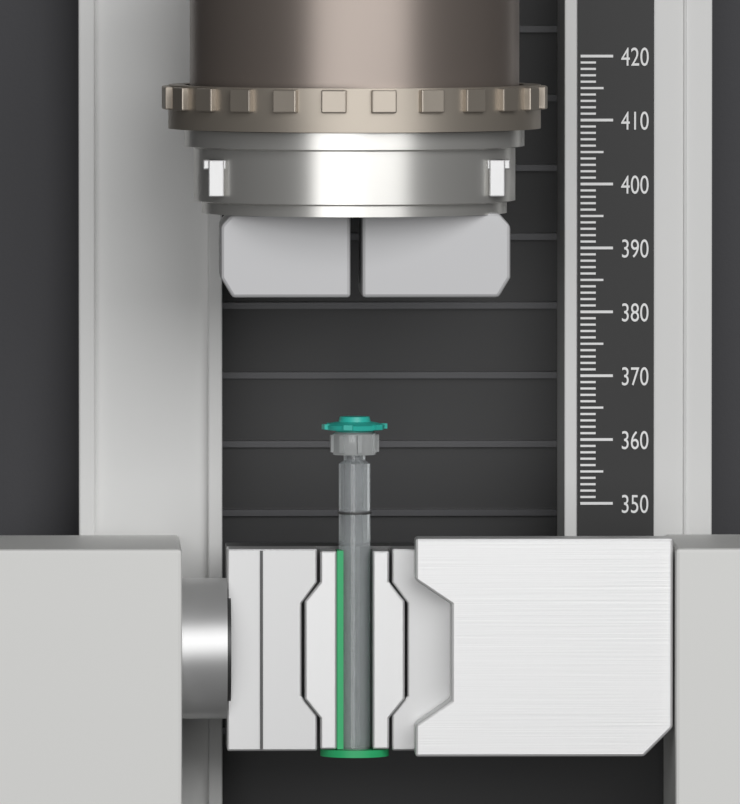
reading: 365 (no unit)
